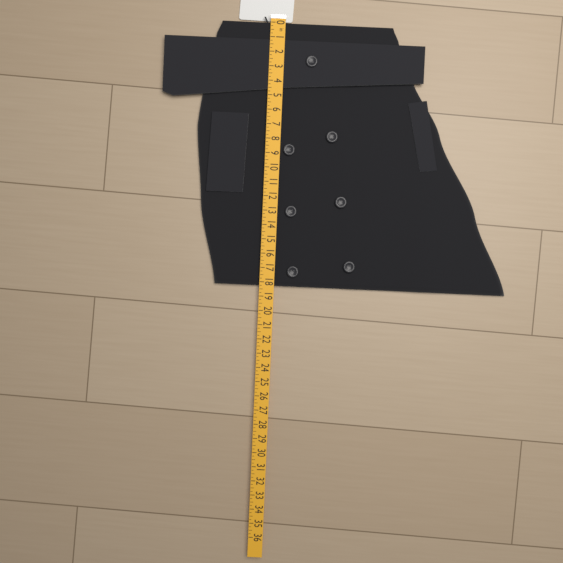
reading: 18.25 in
